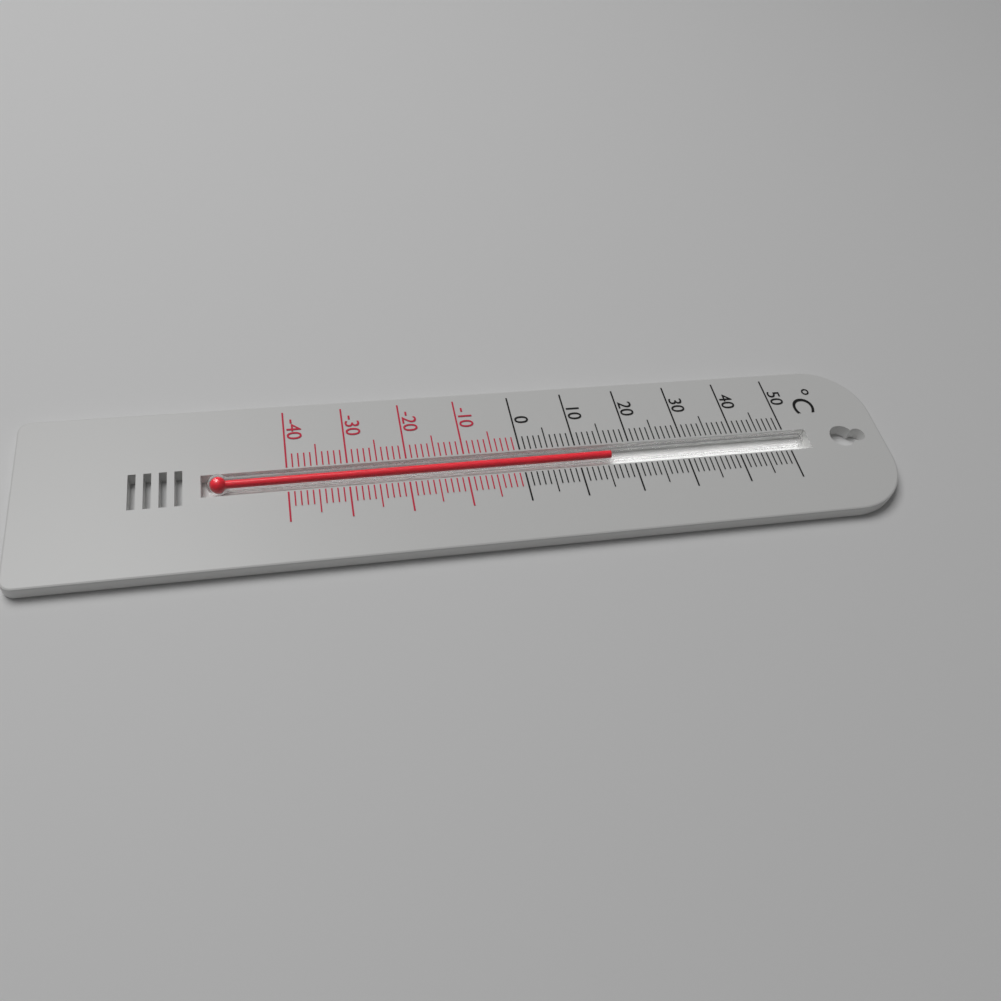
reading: 16 °C
